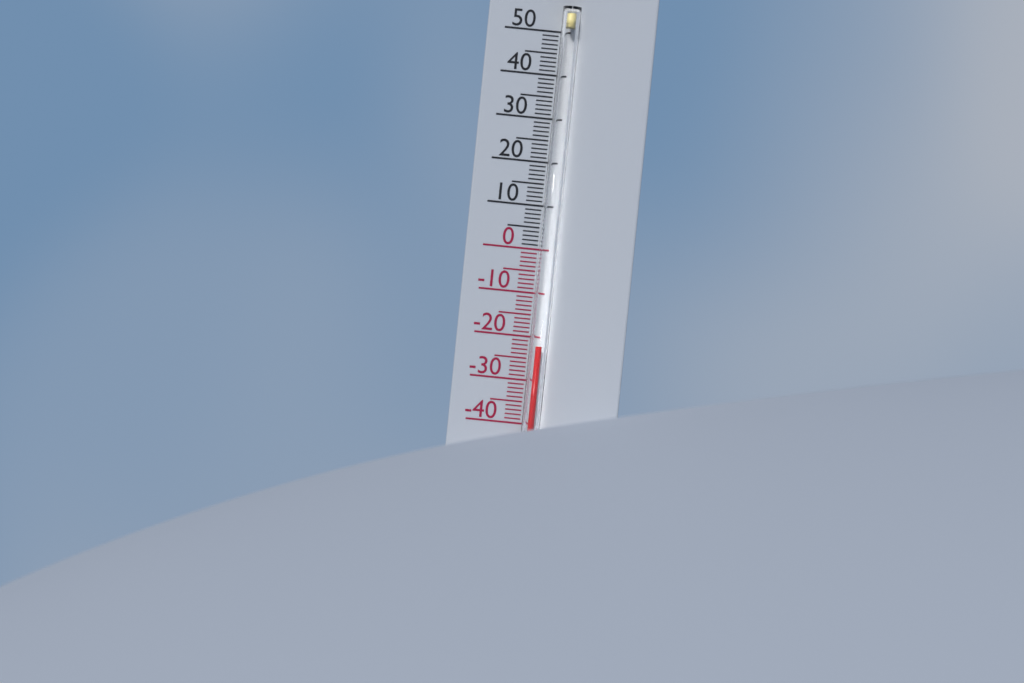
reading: -22 °C
